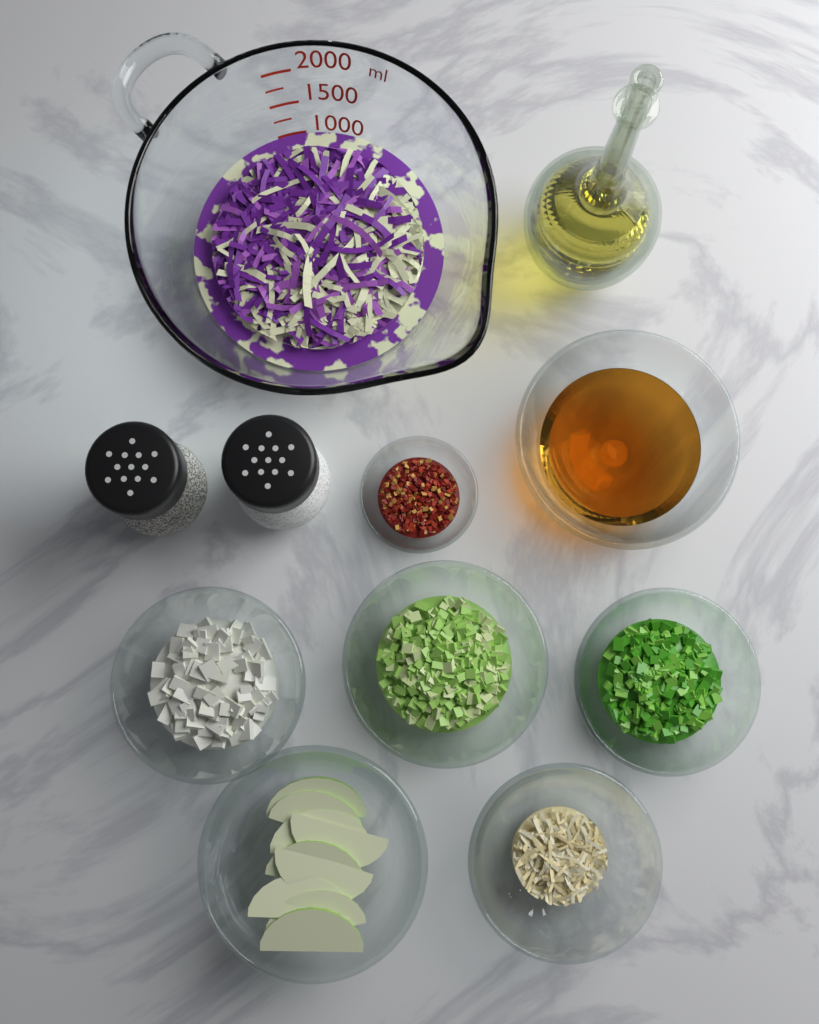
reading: 1000 ml
